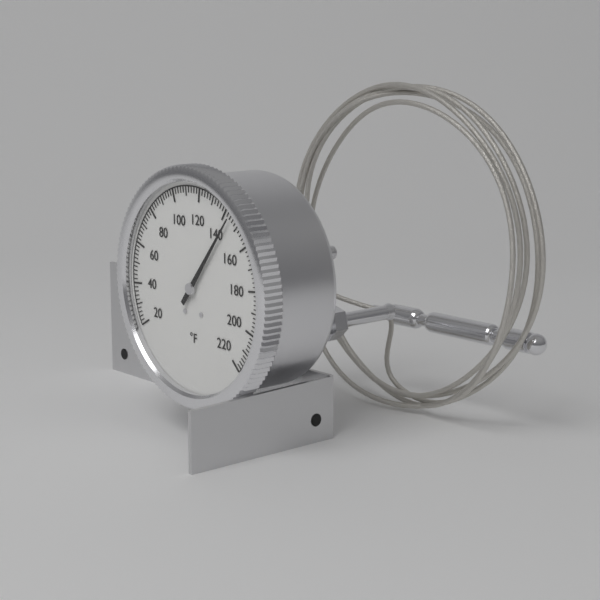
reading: 144 °F
